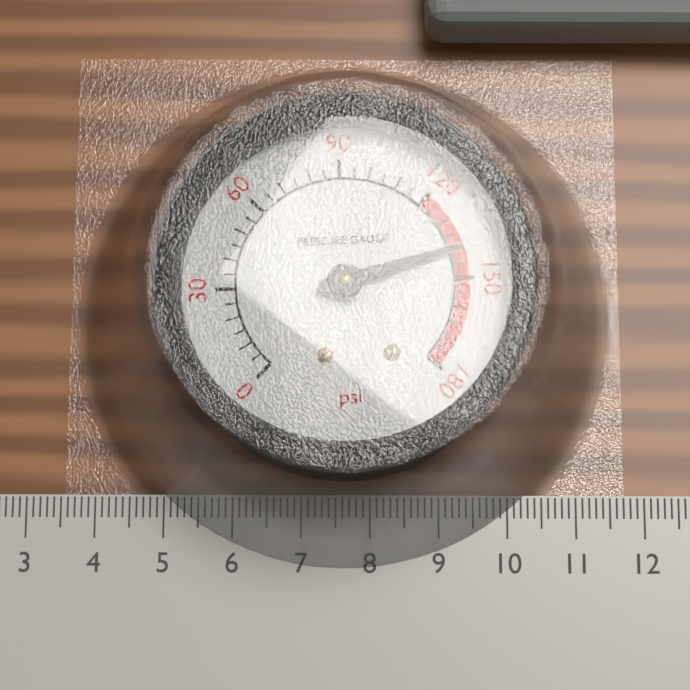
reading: 140 psi
